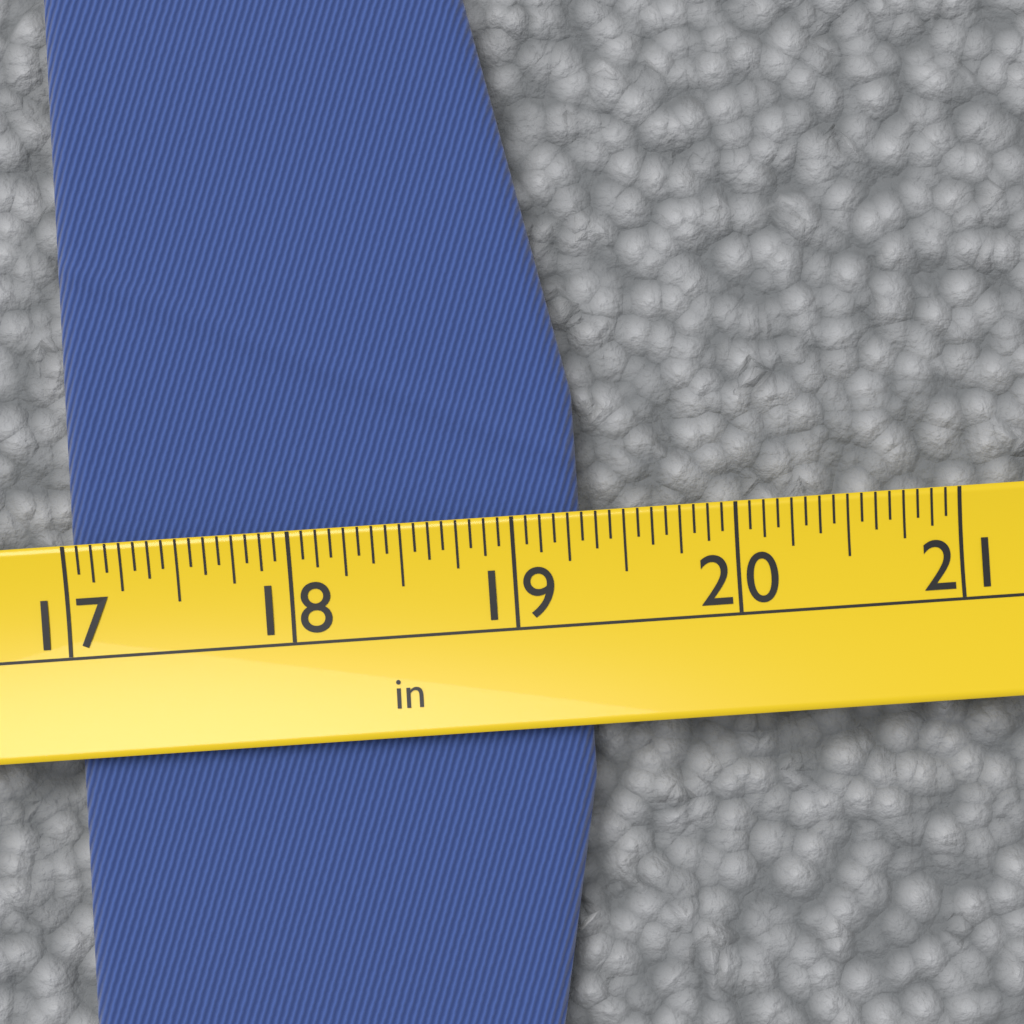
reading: 19.3125 in
